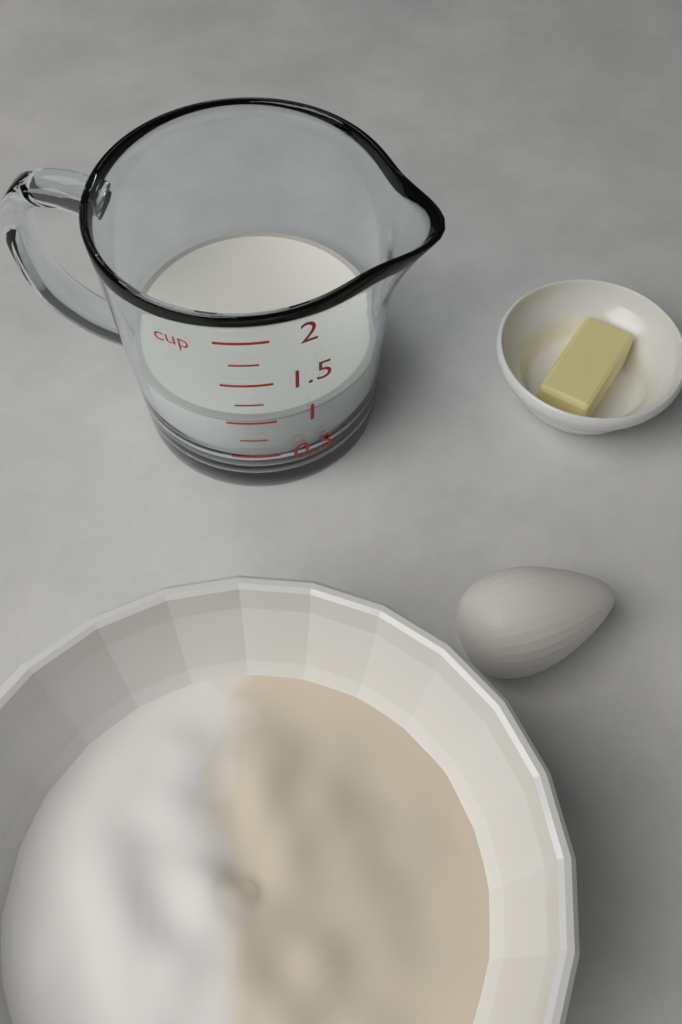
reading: 1.00 cup
